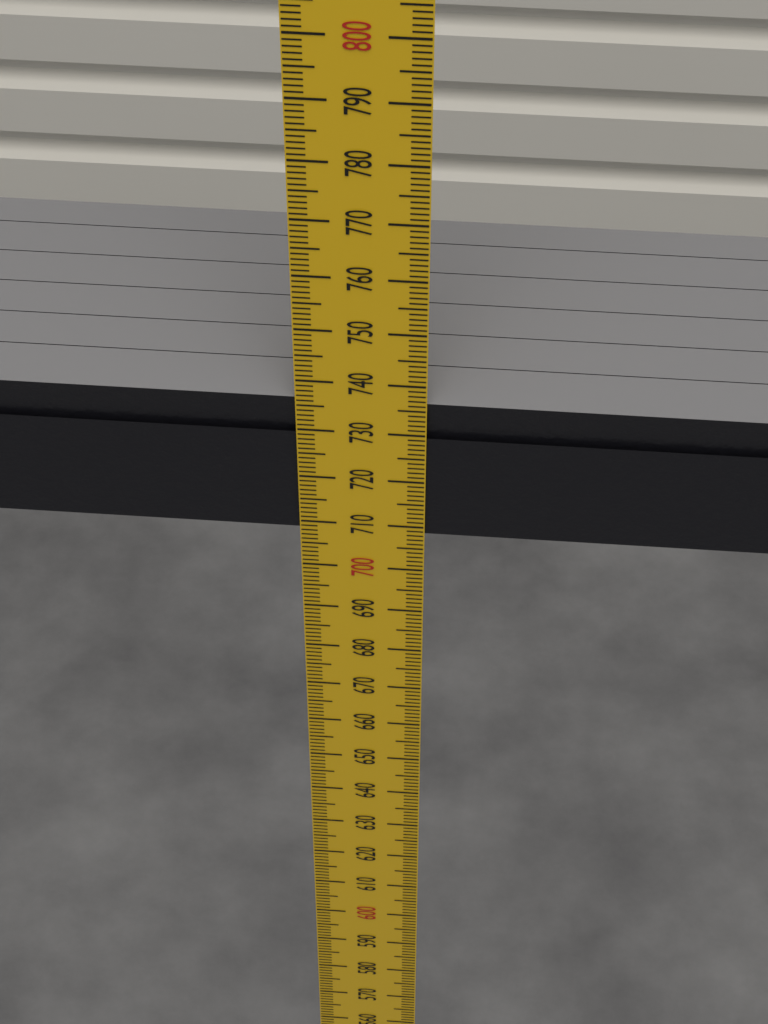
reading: 736 mm
